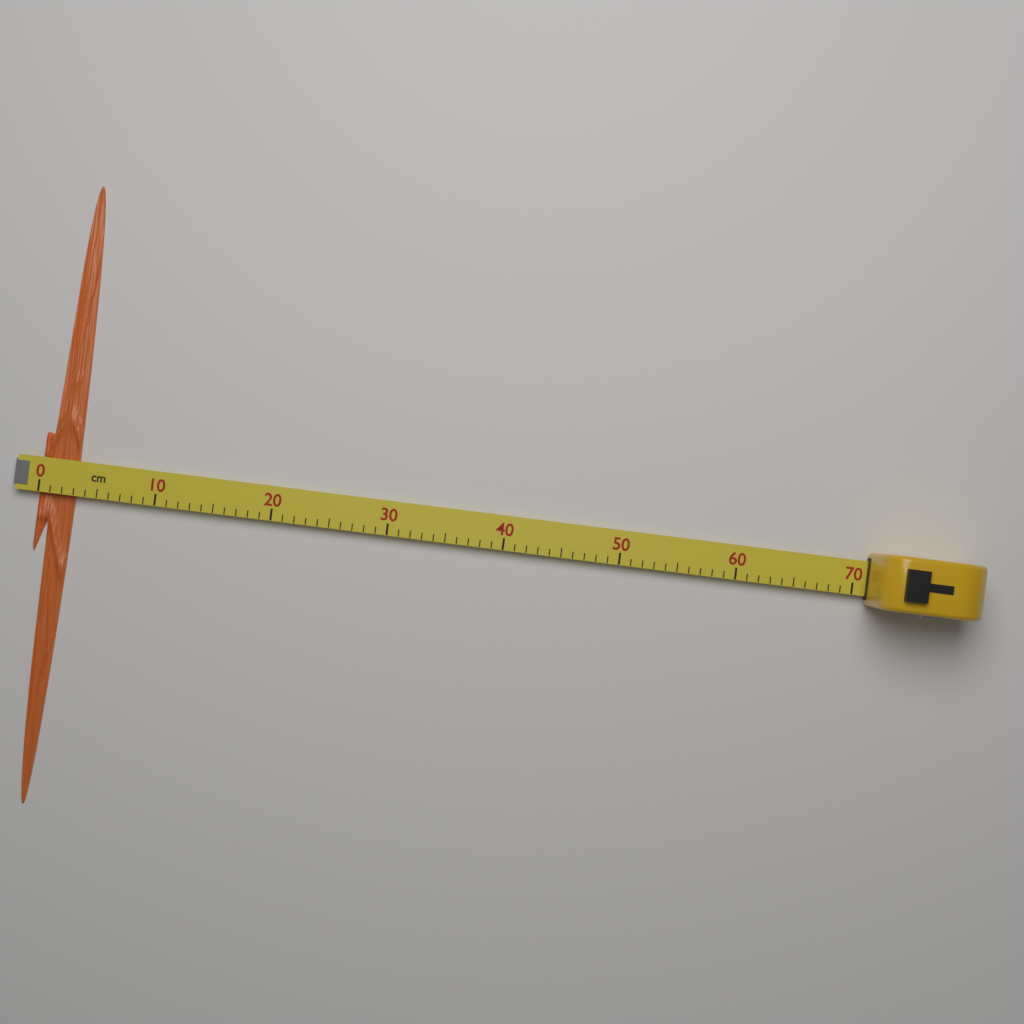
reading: 3 cm
